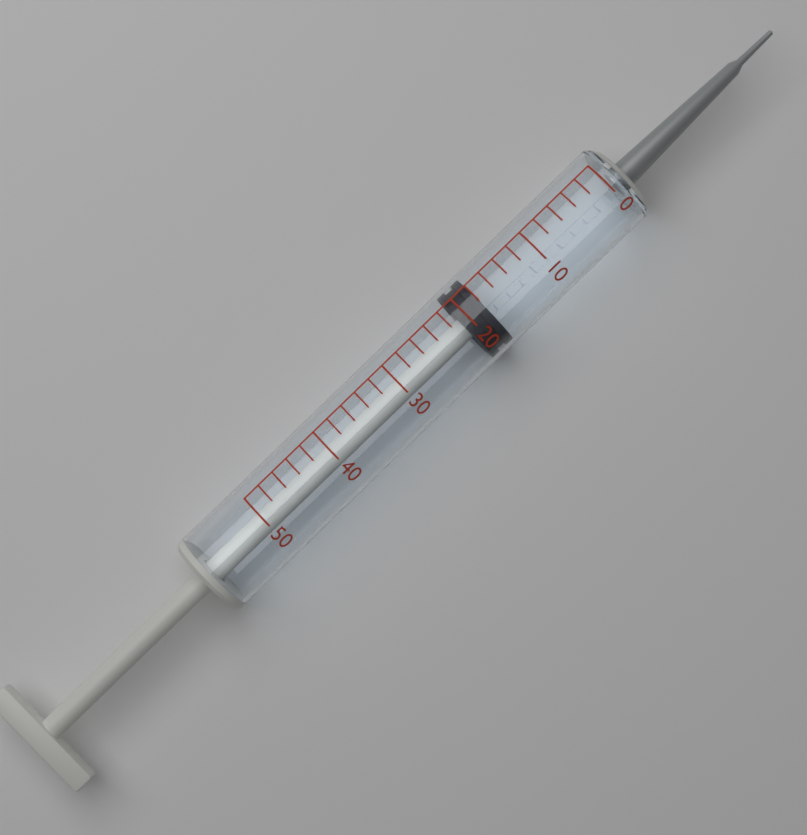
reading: 18 (no unit)
